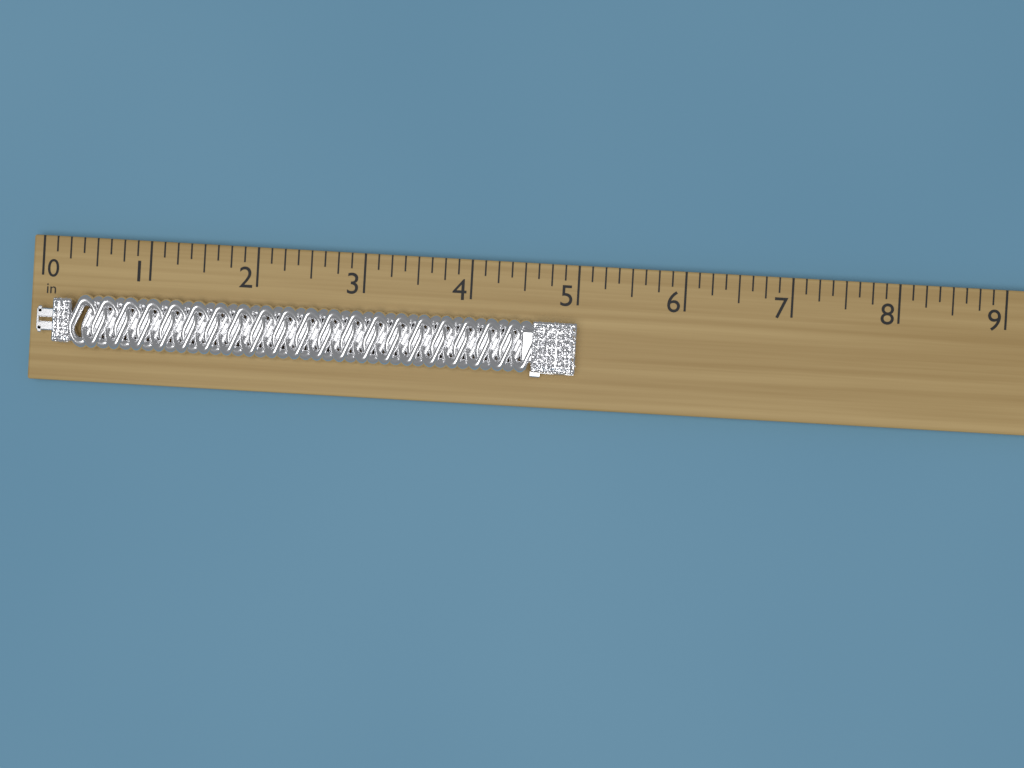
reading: 5.000 in
